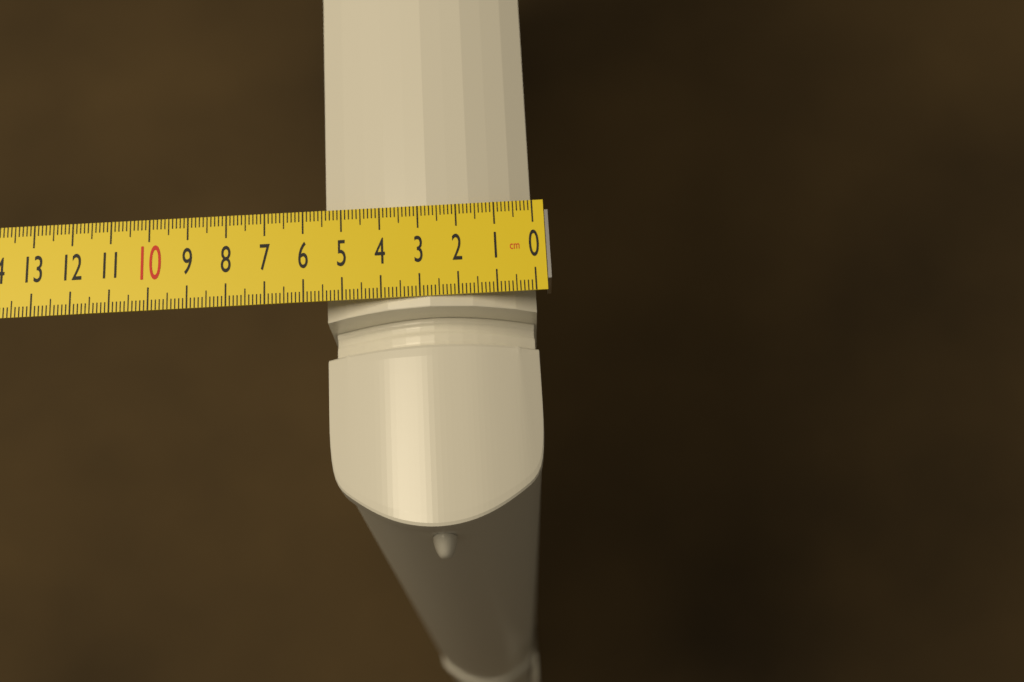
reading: 5.5 cm
